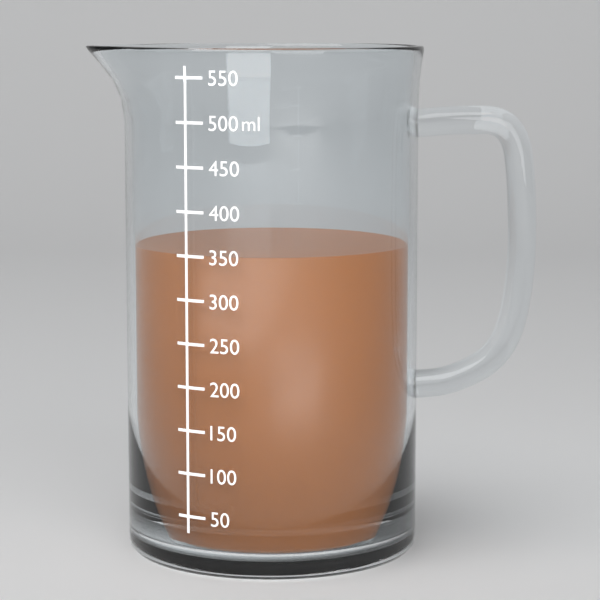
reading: 350 ml
